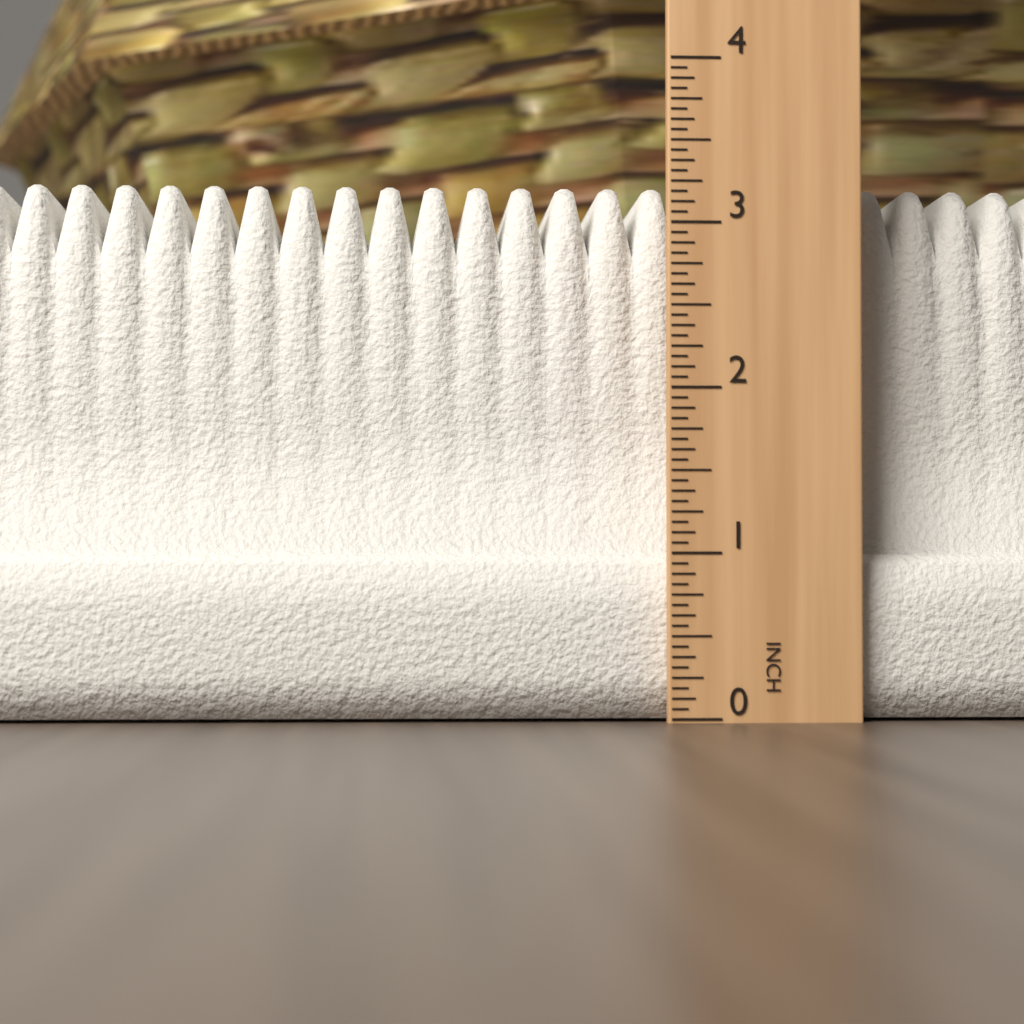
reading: 3.3125 in
